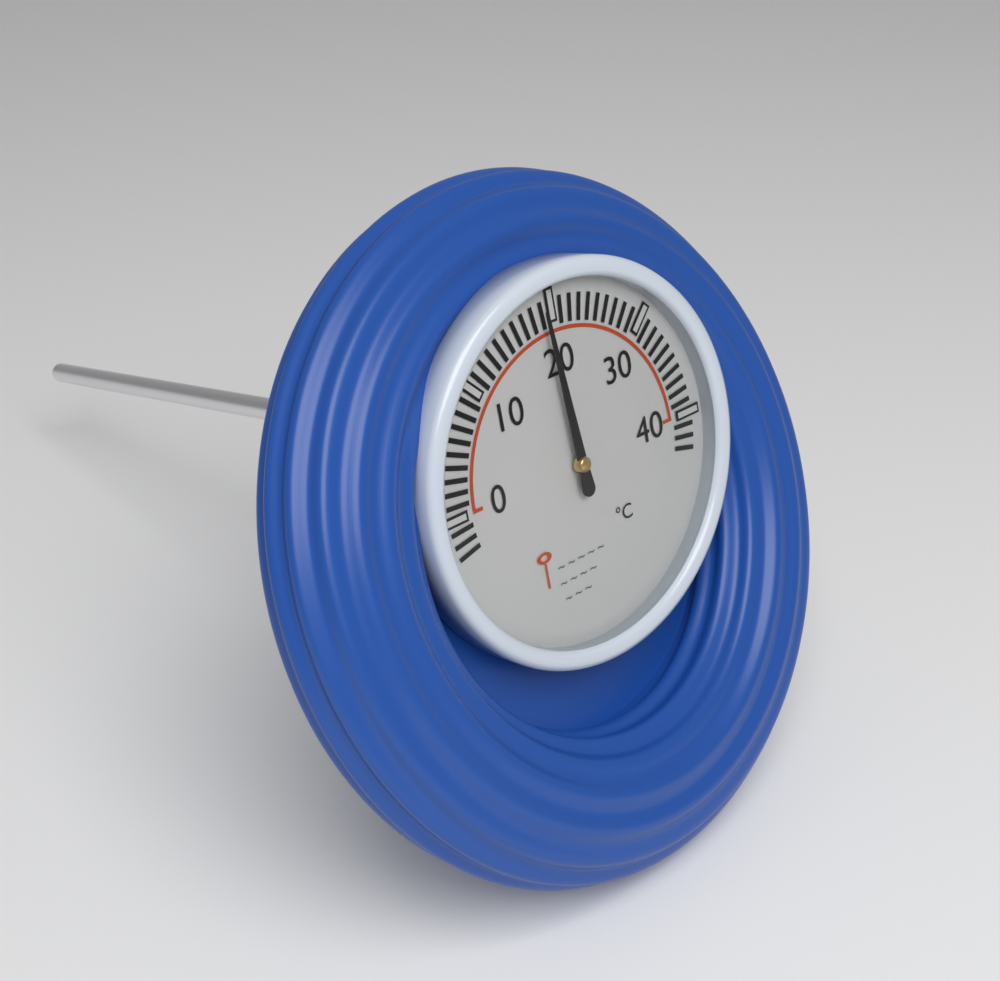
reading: 19 °C
